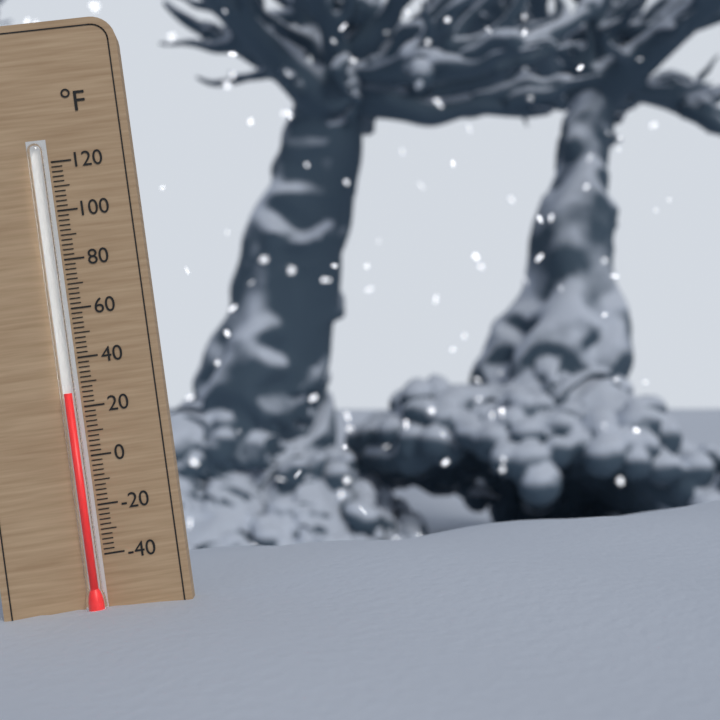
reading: 26 °F
